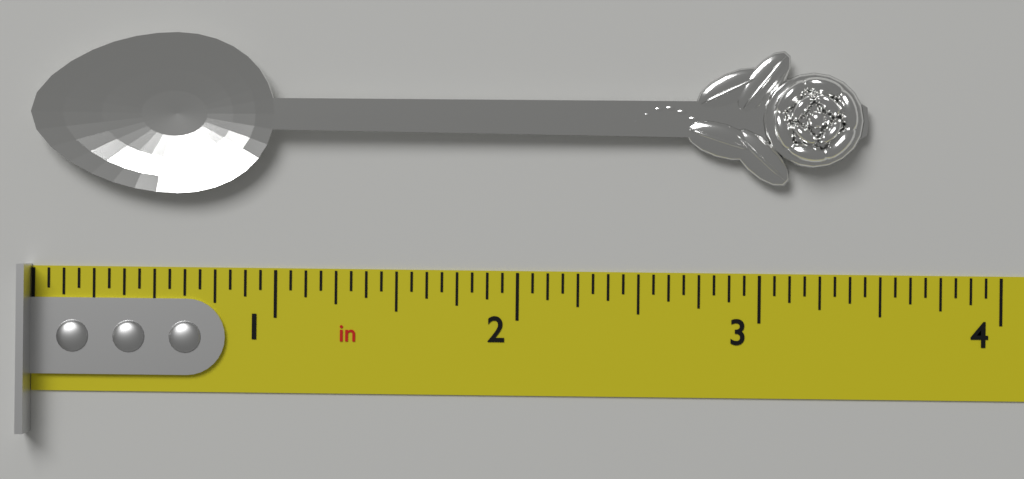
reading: 3.4375 in
